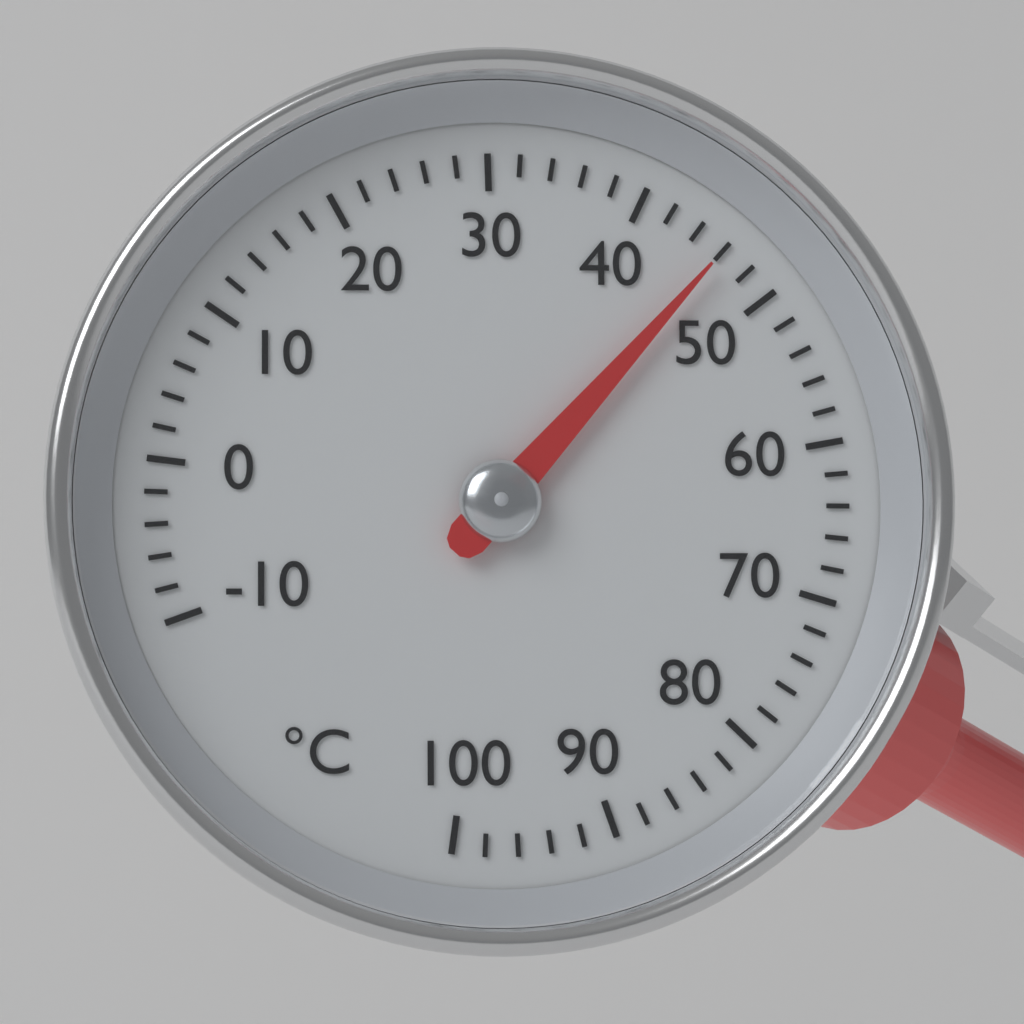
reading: 46 °C
